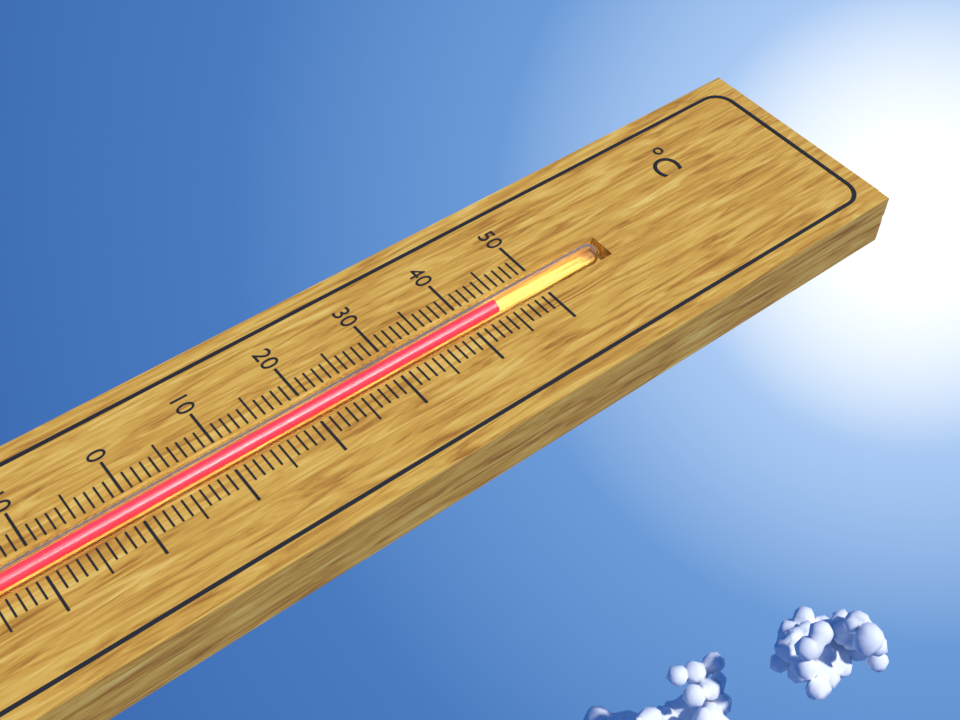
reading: 44 °C
